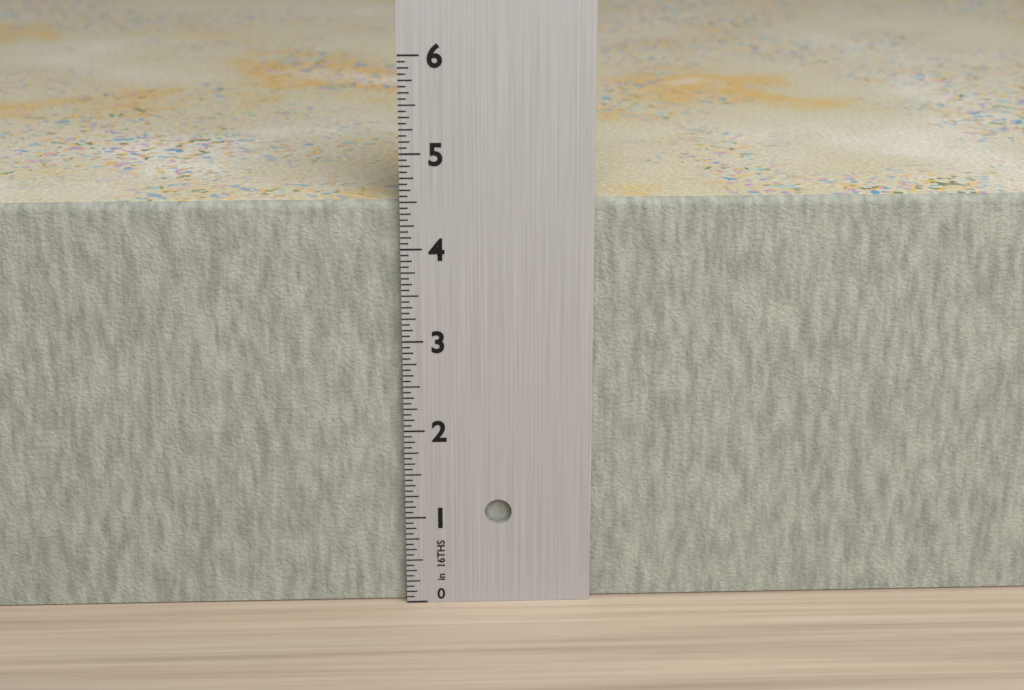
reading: 4.5000 in
